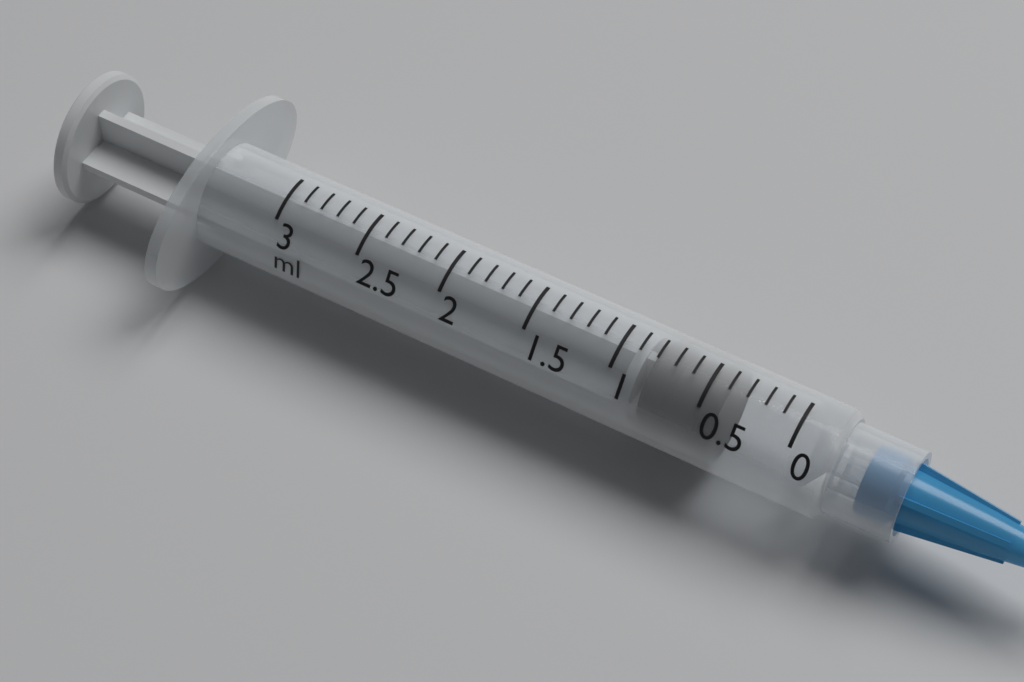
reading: 0.4 ml
